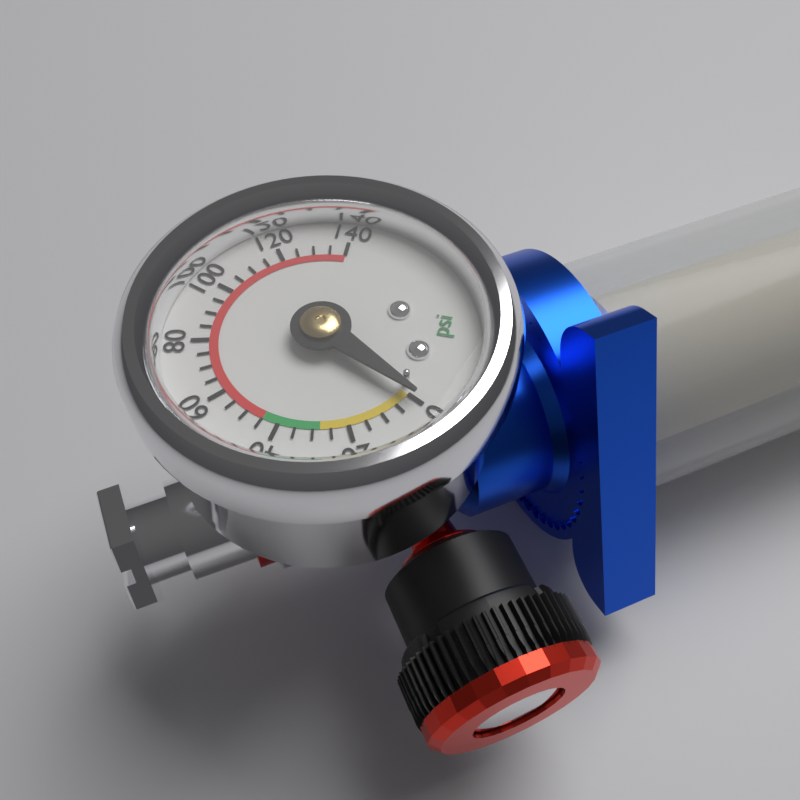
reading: 0 psi
